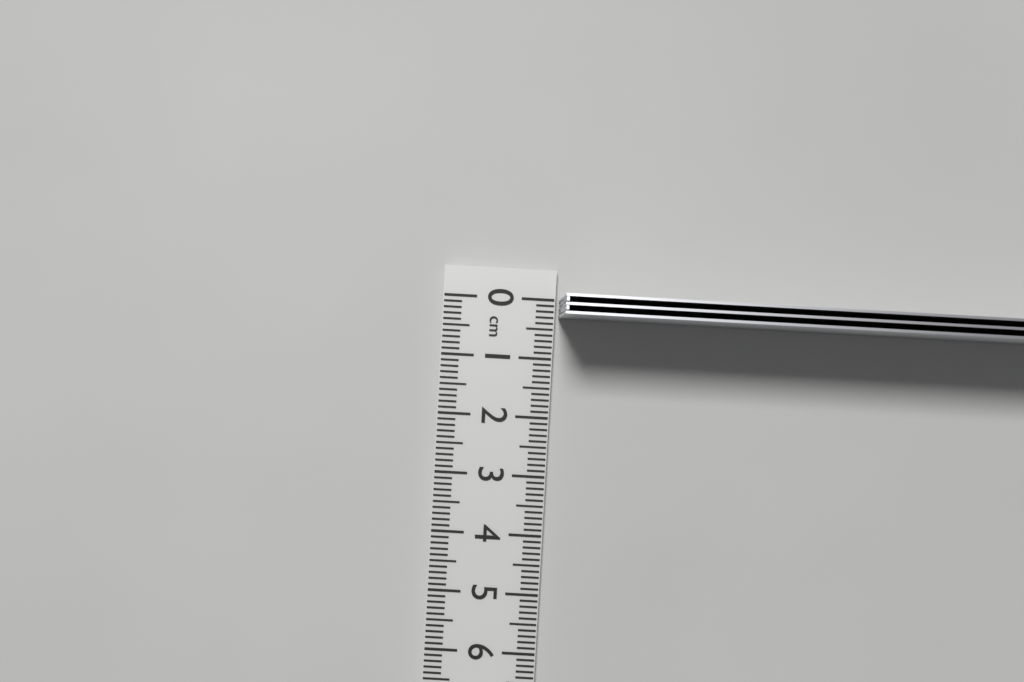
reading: 0.3 cm
